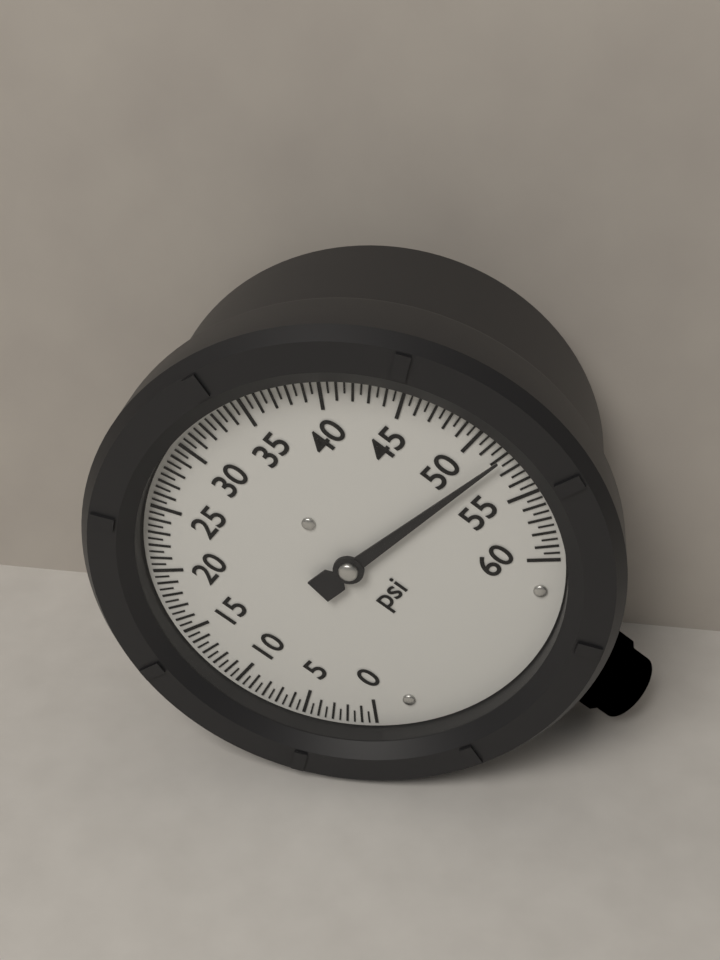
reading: 52.0 psi
